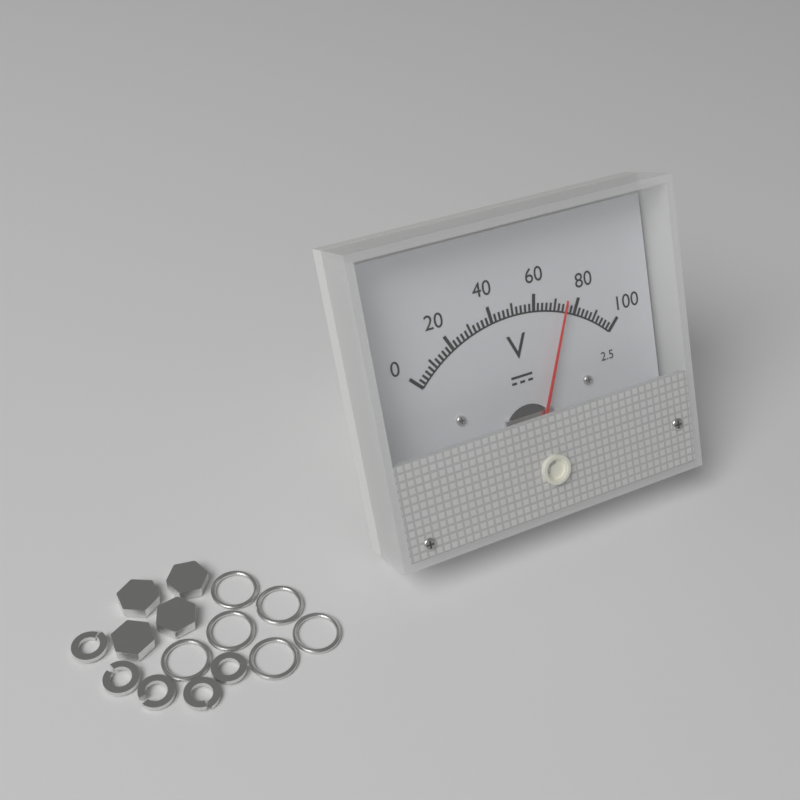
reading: 74 V
